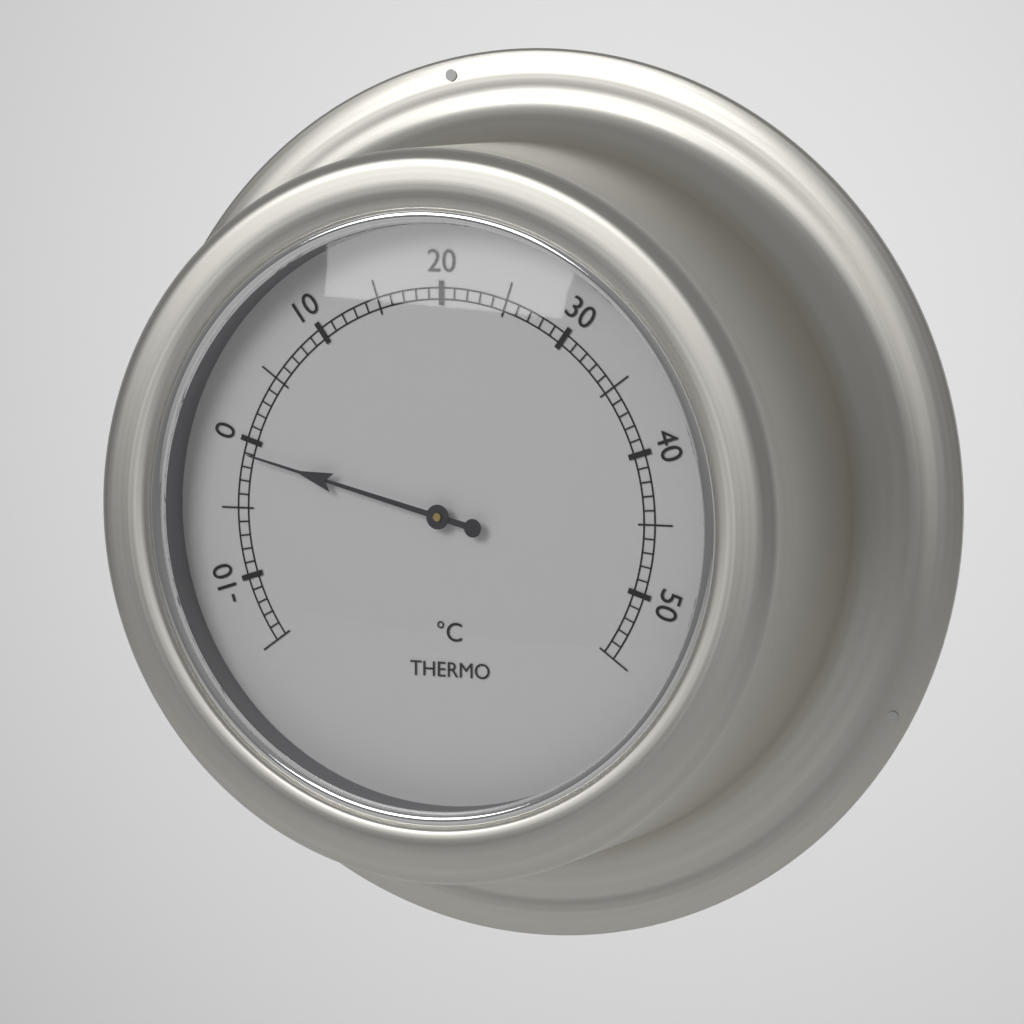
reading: -1 °C
